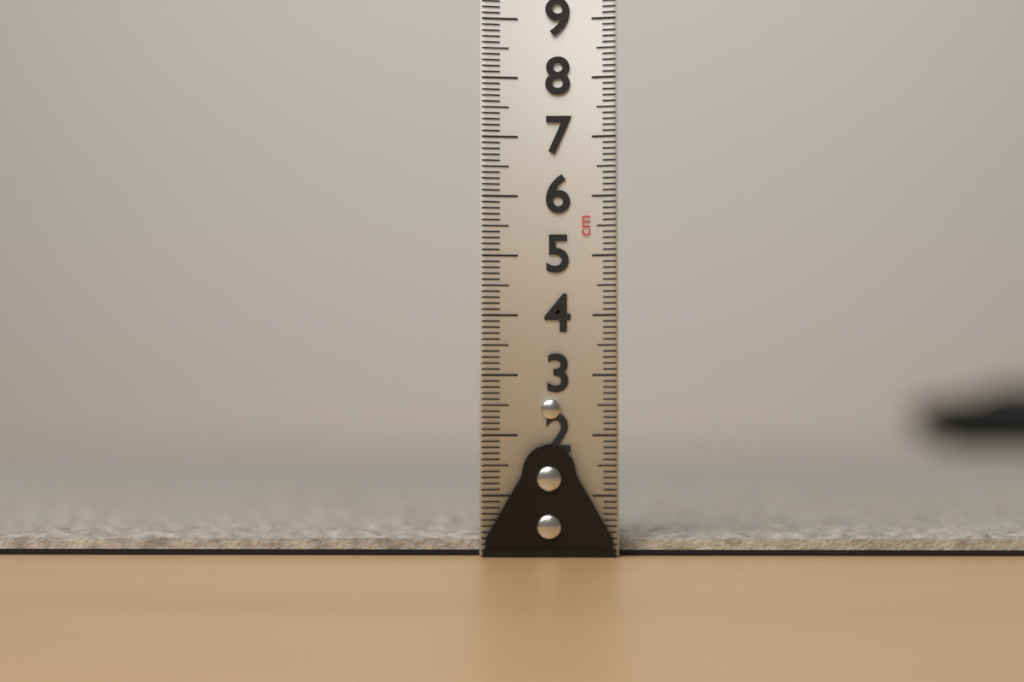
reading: 0.4 cm
